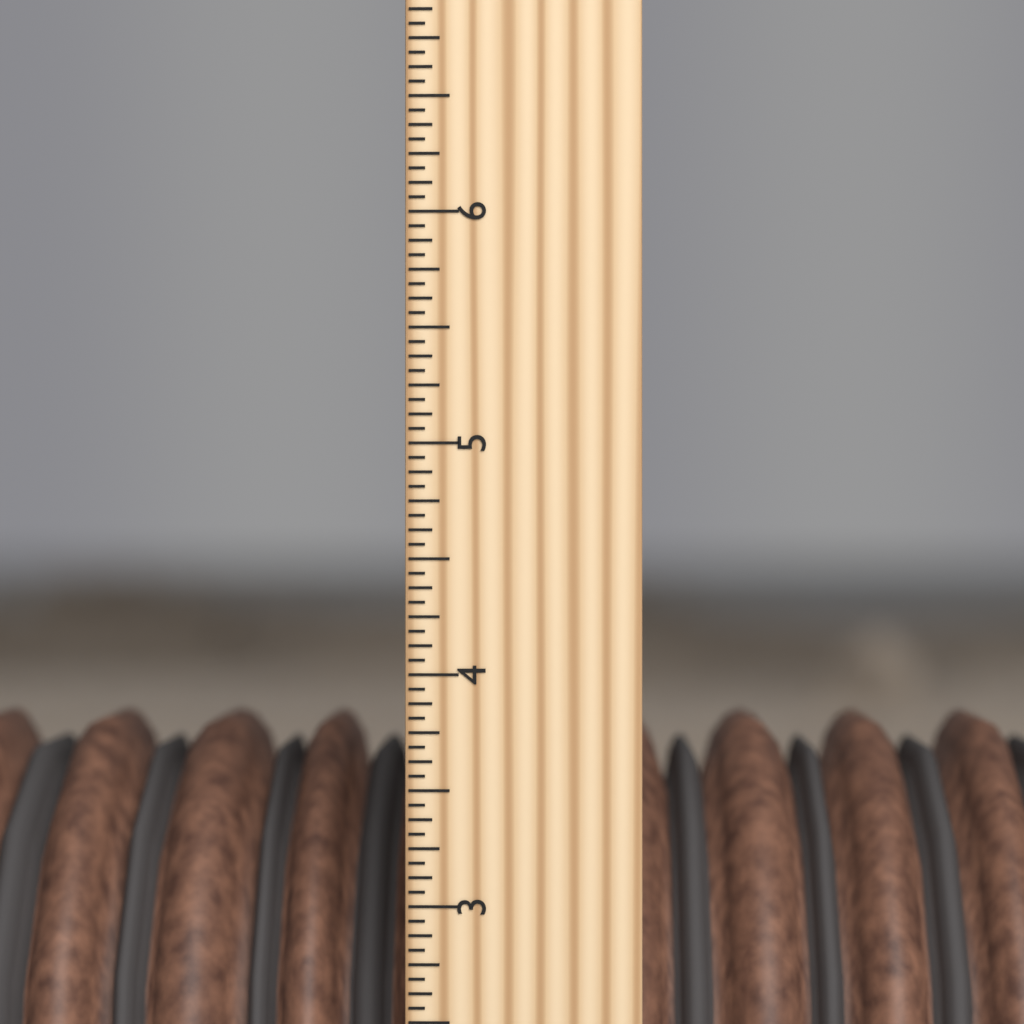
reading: 3.7500 inch
